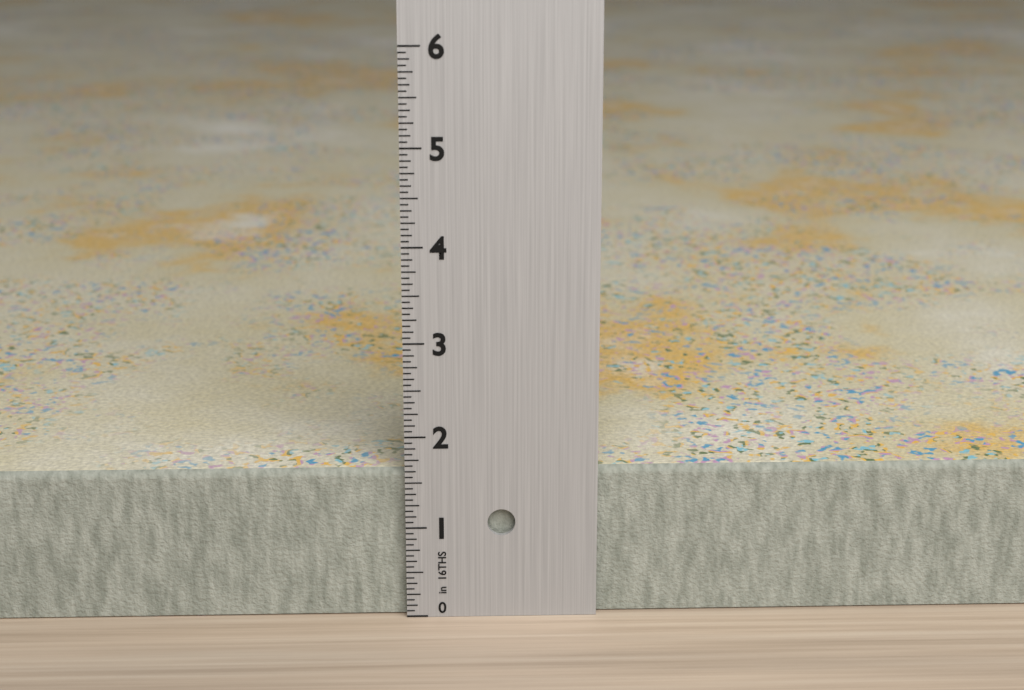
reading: 1.6250 in
